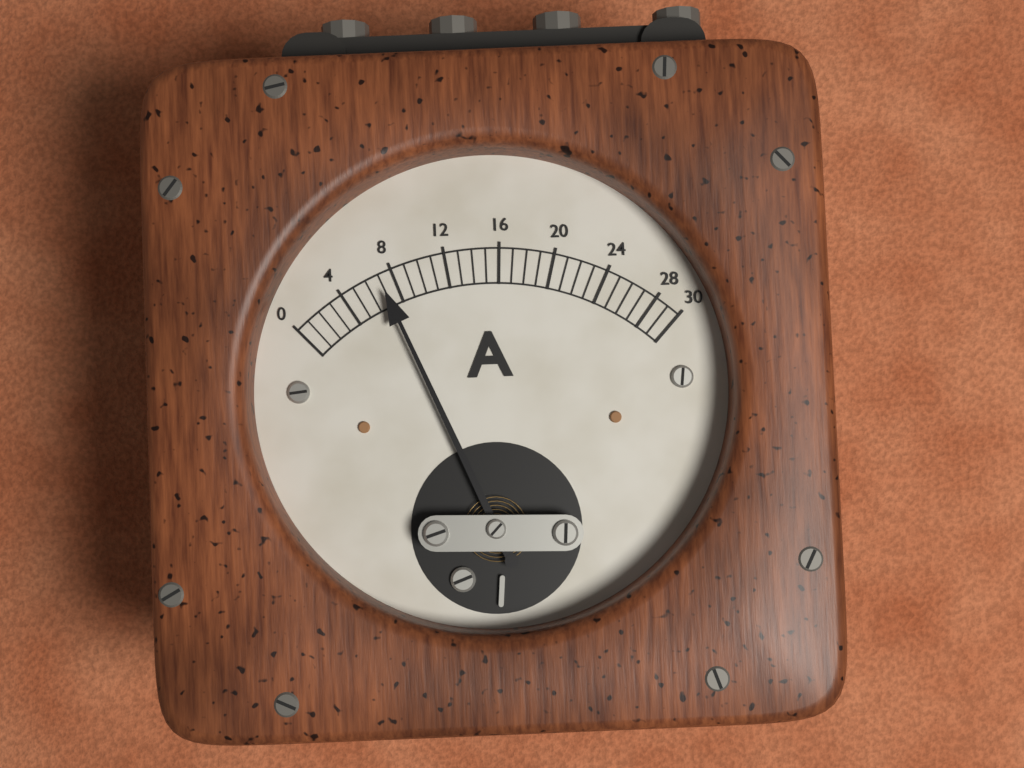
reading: 7 A
